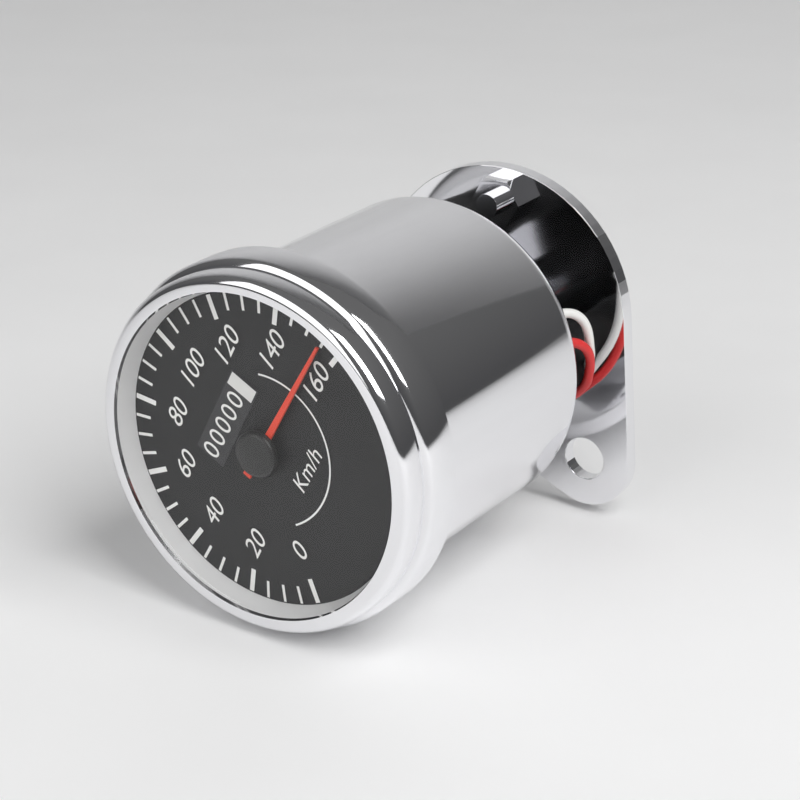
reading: 155 km/h
